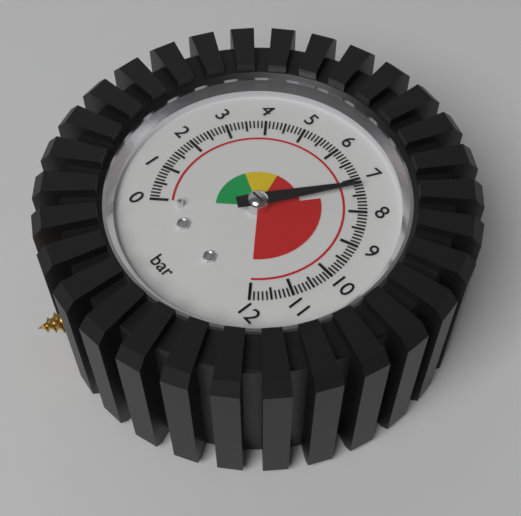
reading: 7.3 bar
